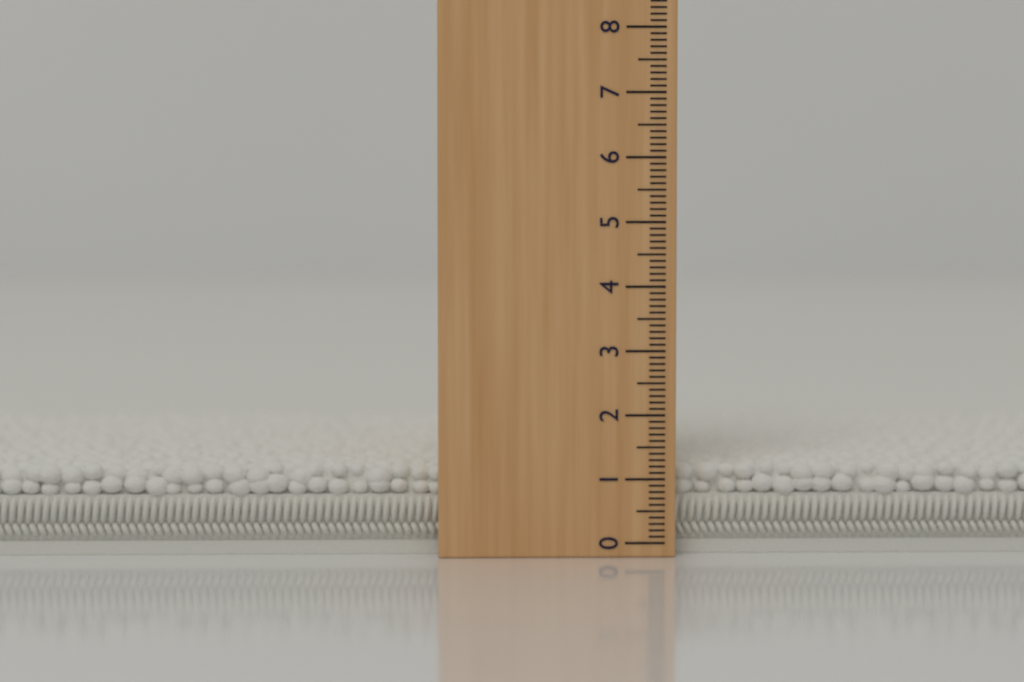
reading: 1.2 (no unit)
